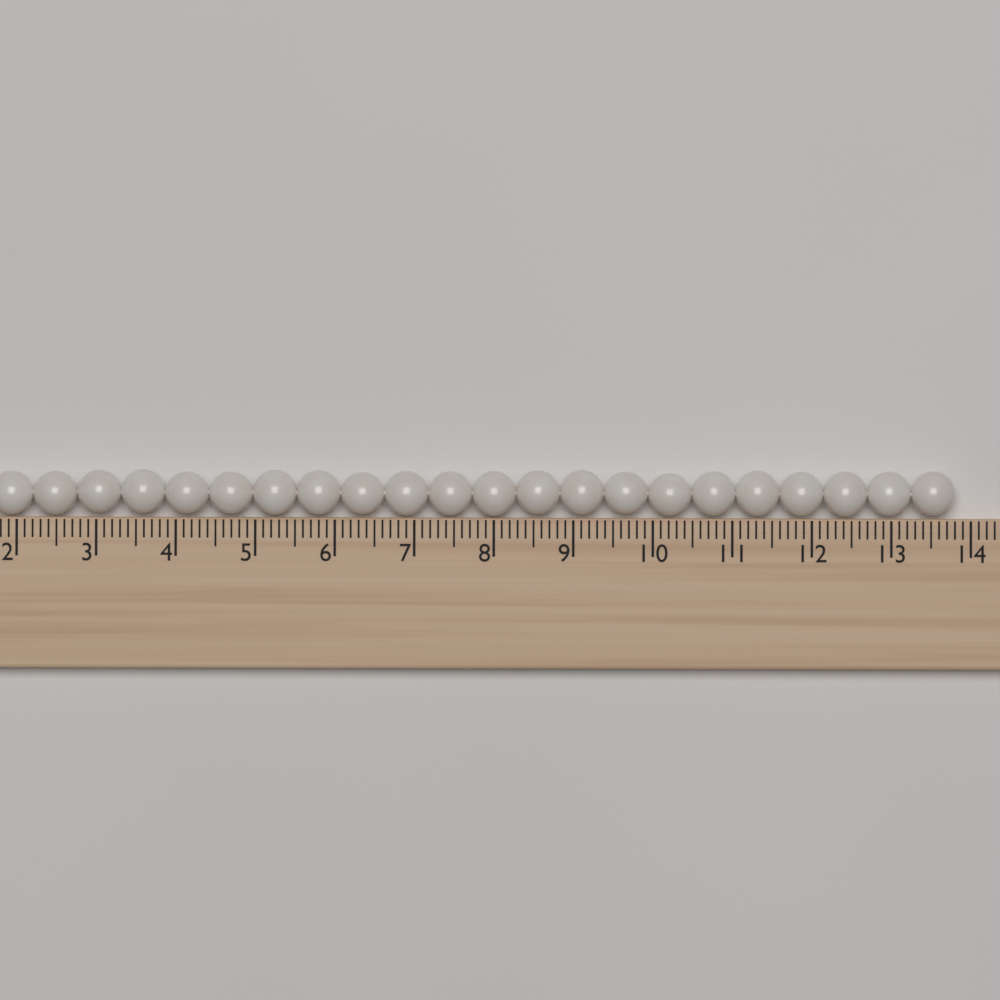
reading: 13.8 (no unit)
